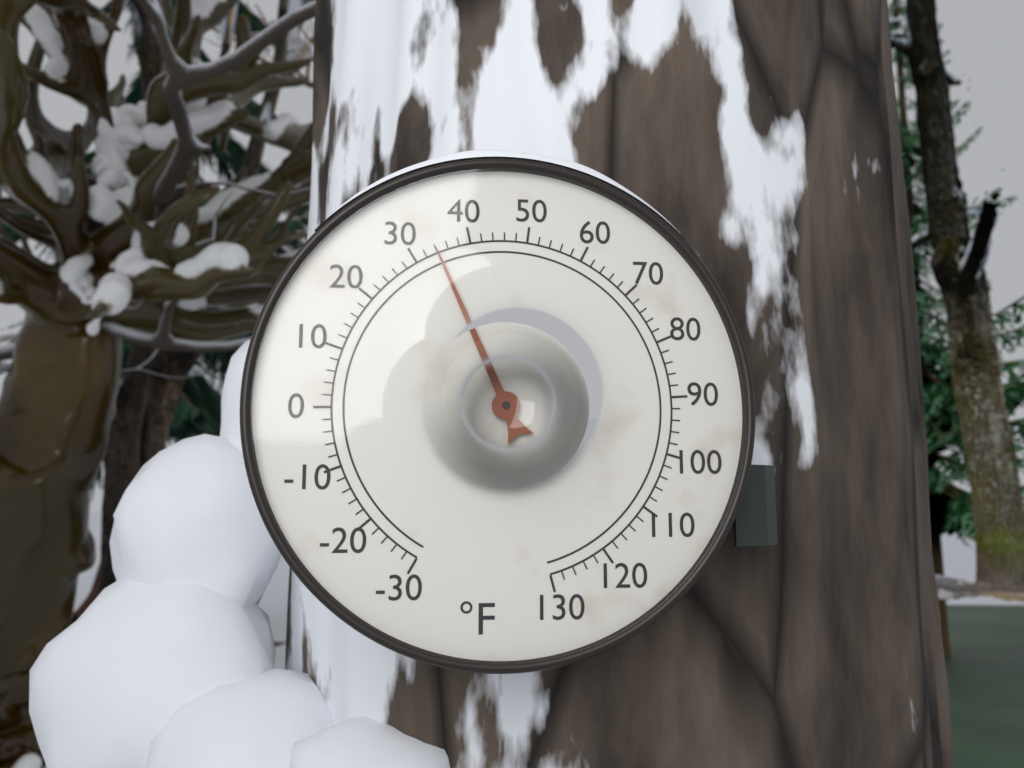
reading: 34 °F
